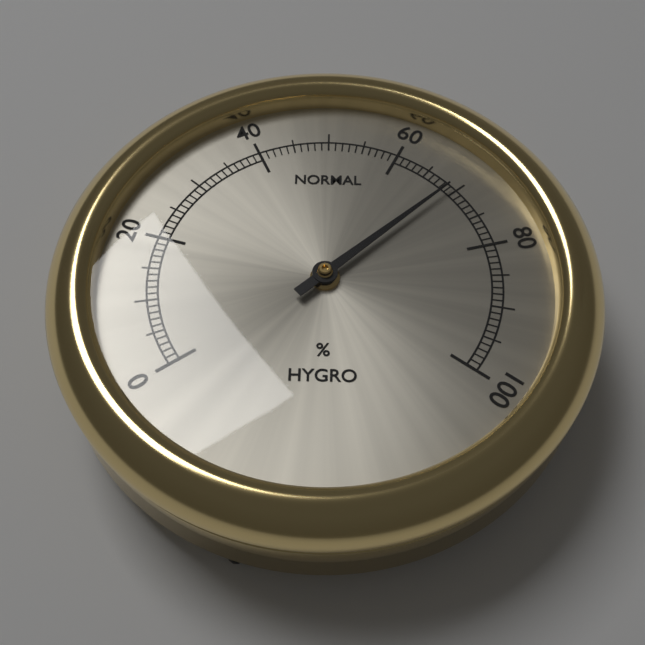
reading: 69 %
